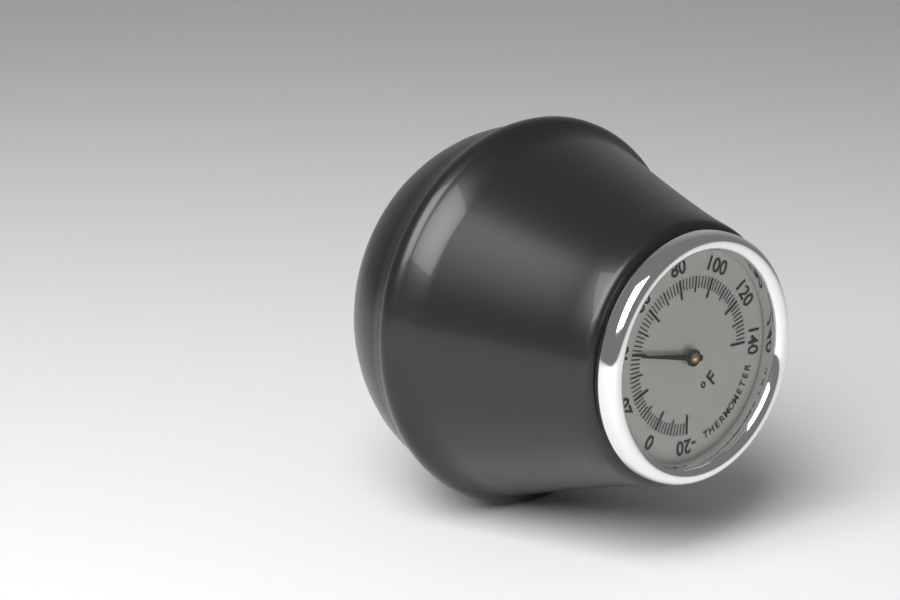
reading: 40 °F
